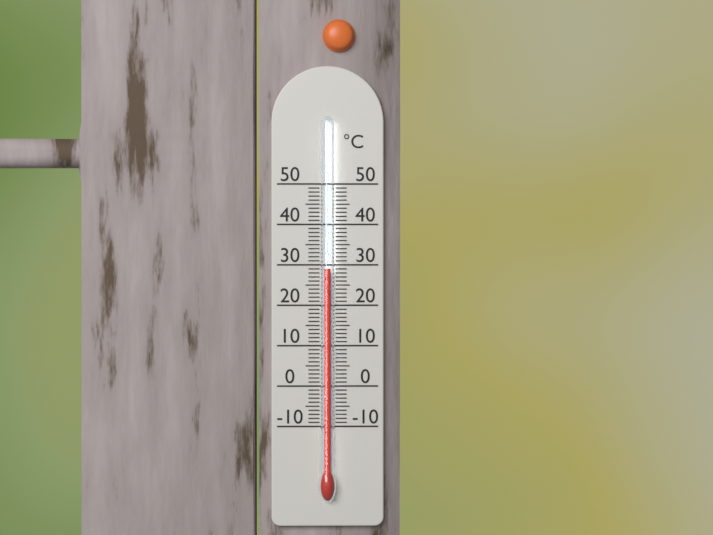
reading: 29 °C
